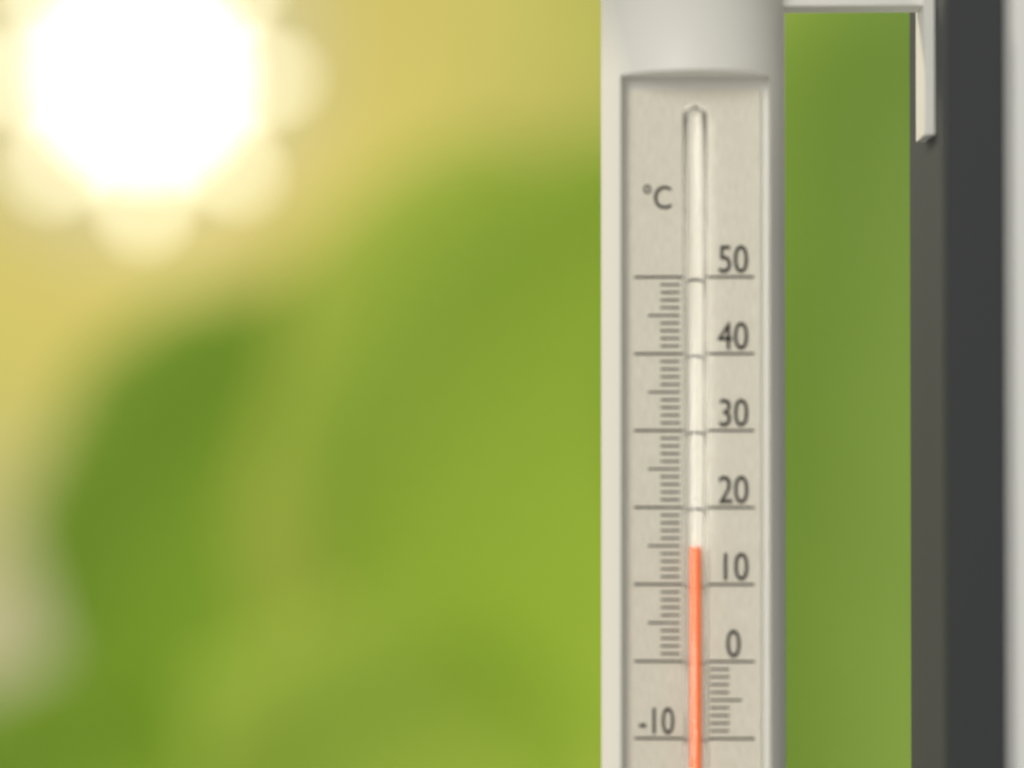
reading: 15 °C
